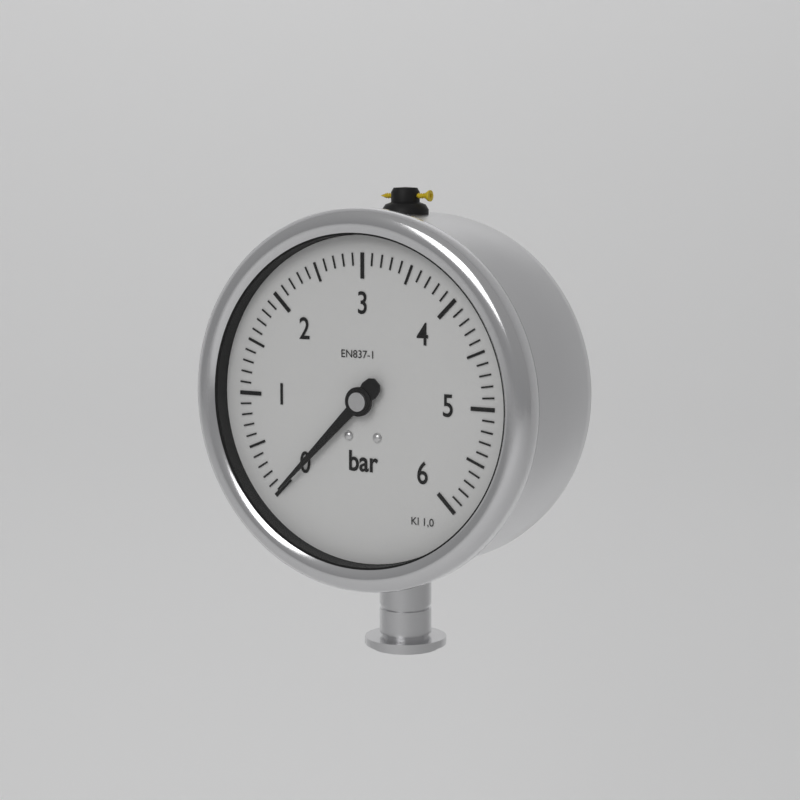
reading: 0.0 bar
